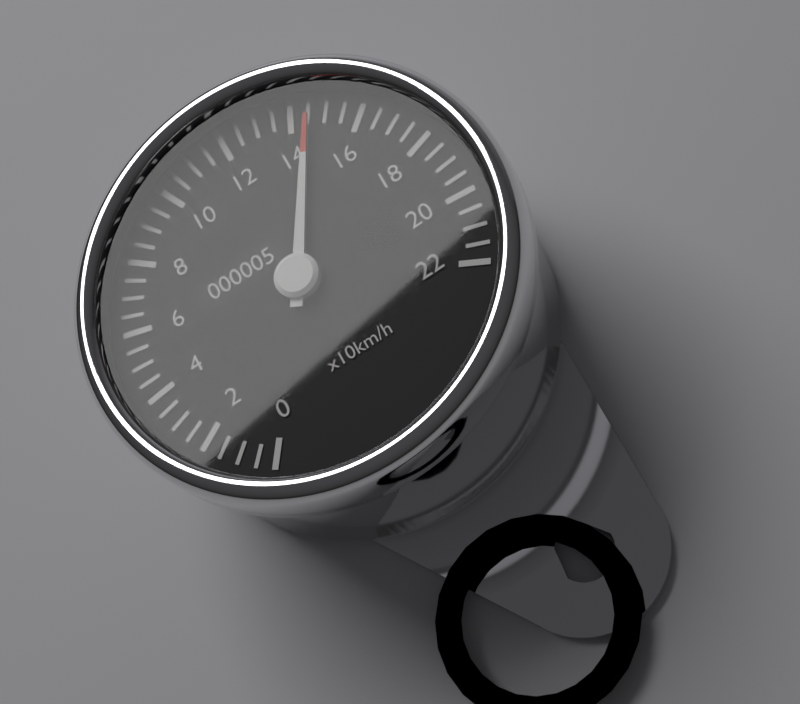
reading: 145 km/h
